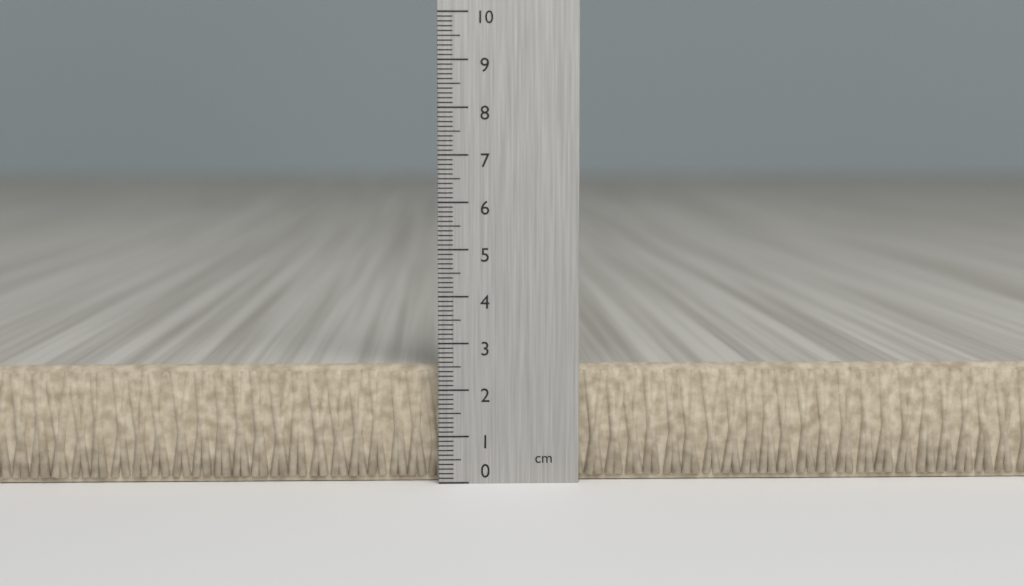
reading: 2.5 cm
